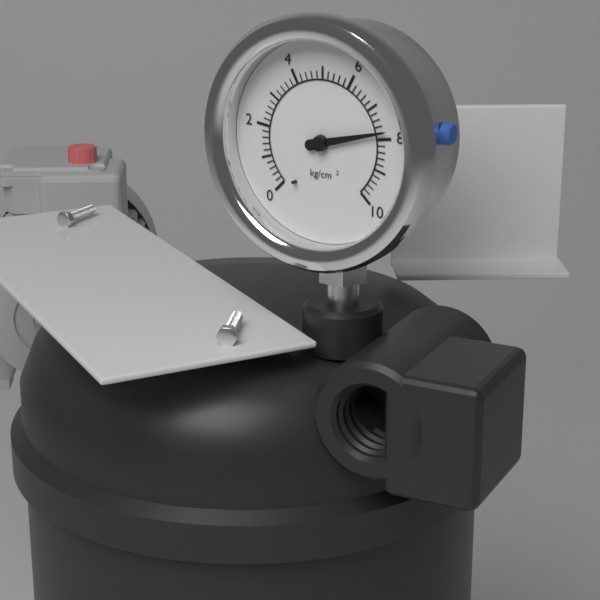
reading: 7.8 kg/cm²
